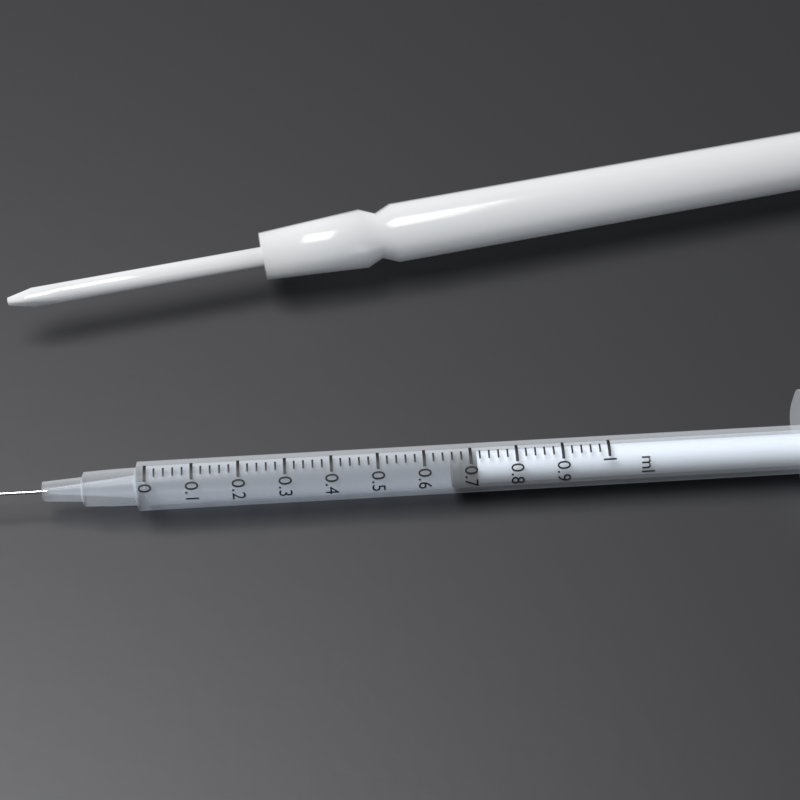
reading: 0.66 ml
